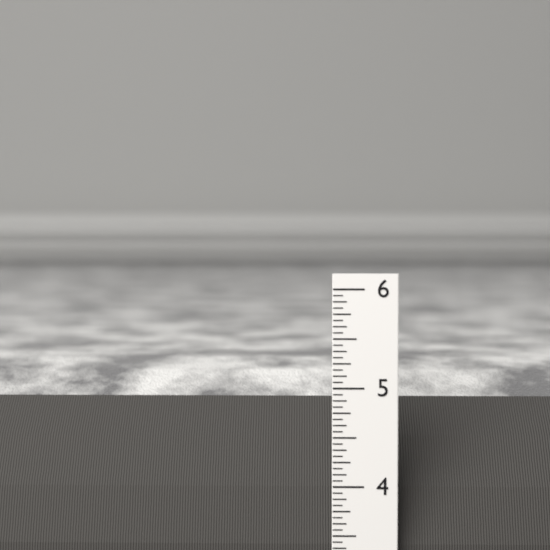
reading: 5.0625 in
